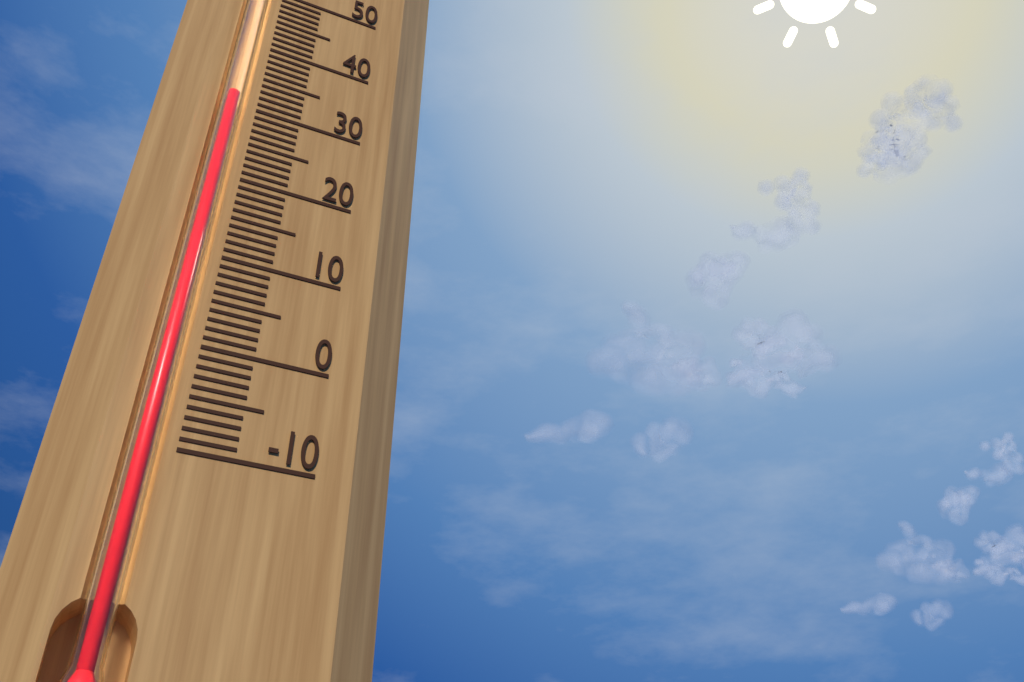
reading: 31 (no unit)
